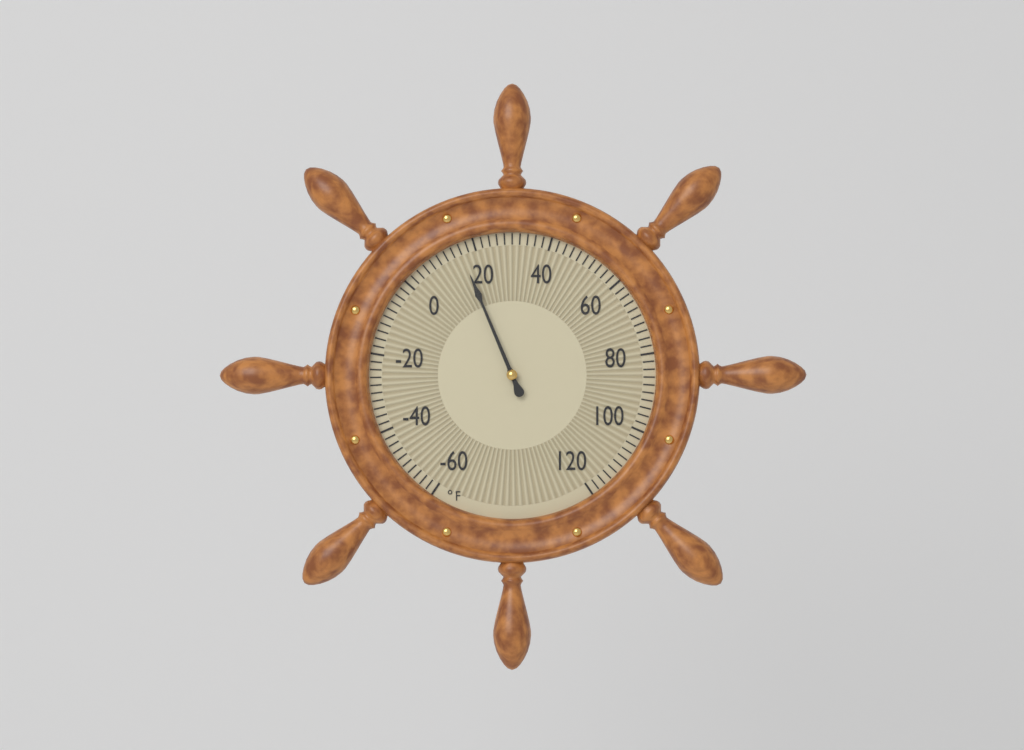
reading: 16 °F
